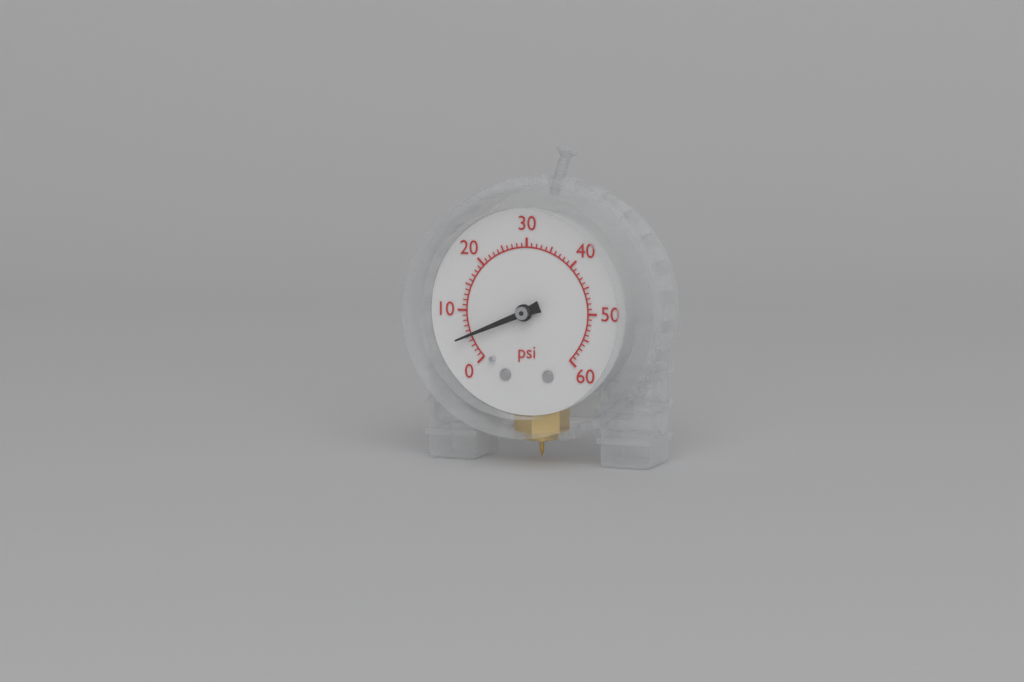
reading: 5 psi
